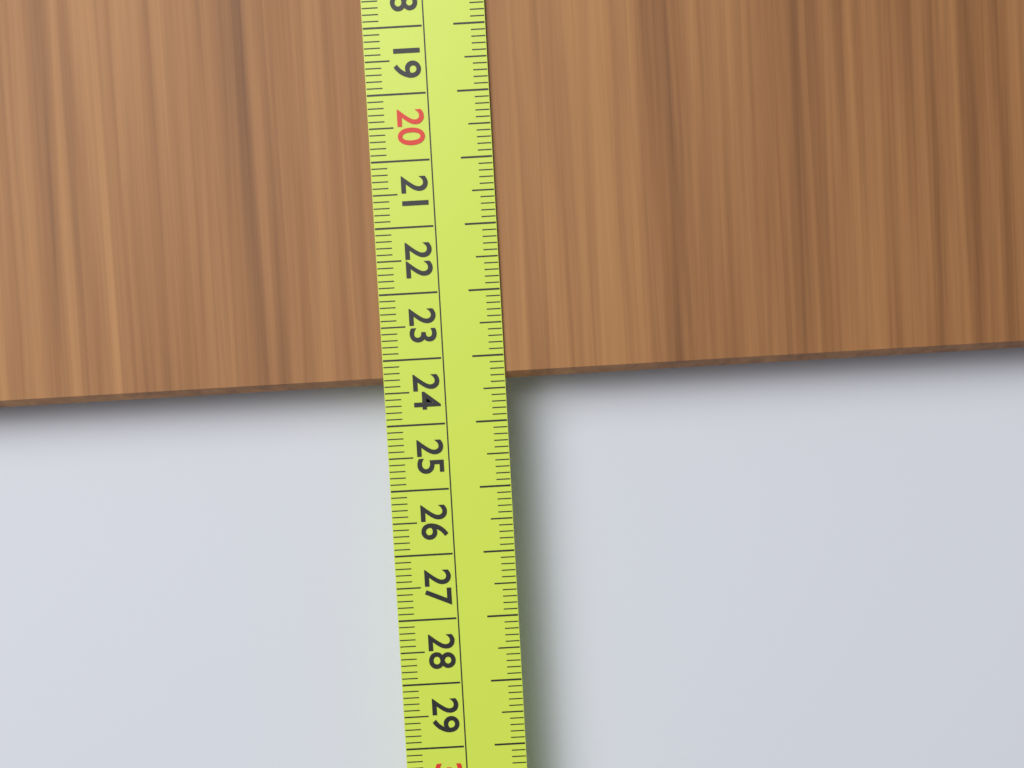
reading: 23.4 cm
